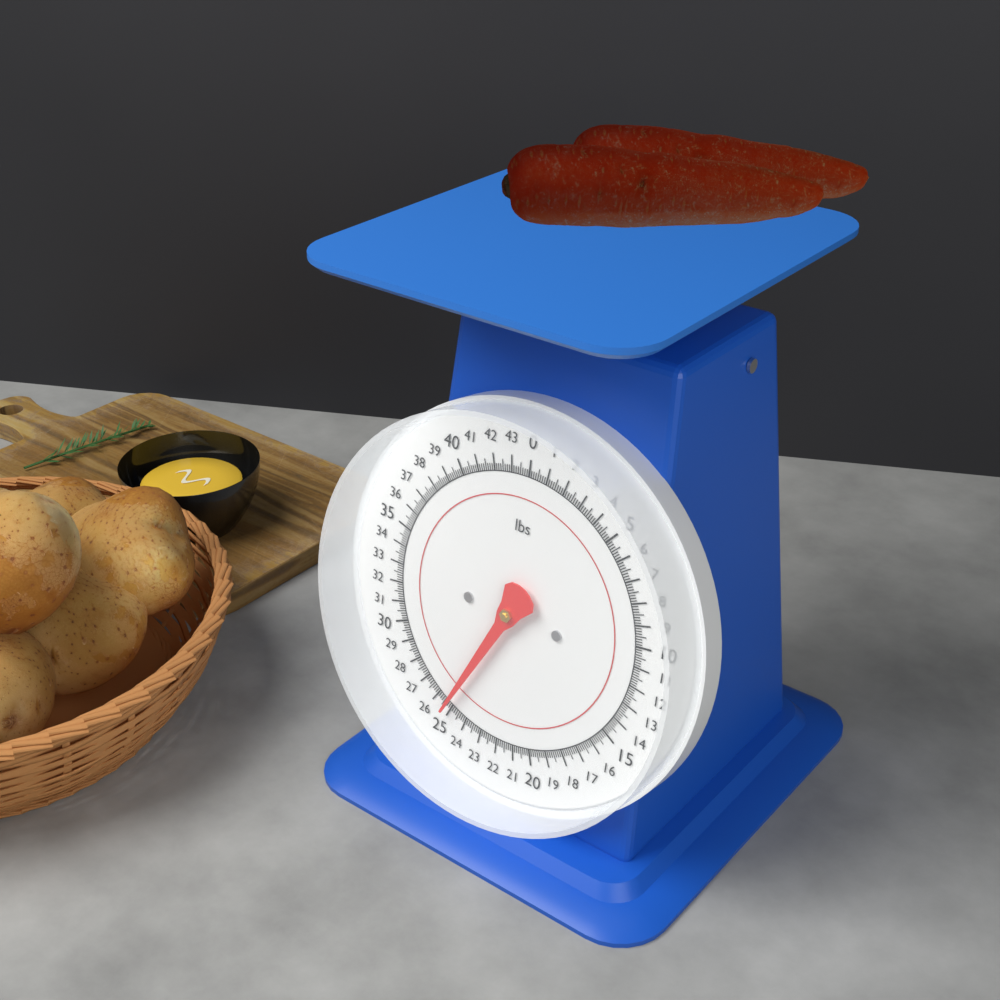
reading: 25.250 lbs
